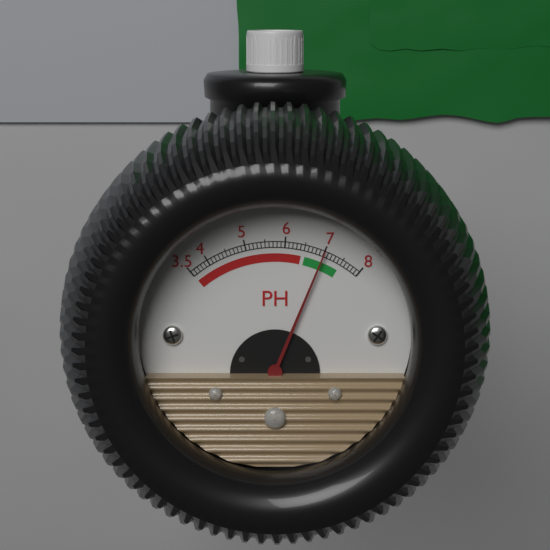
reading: 7.0 pH
